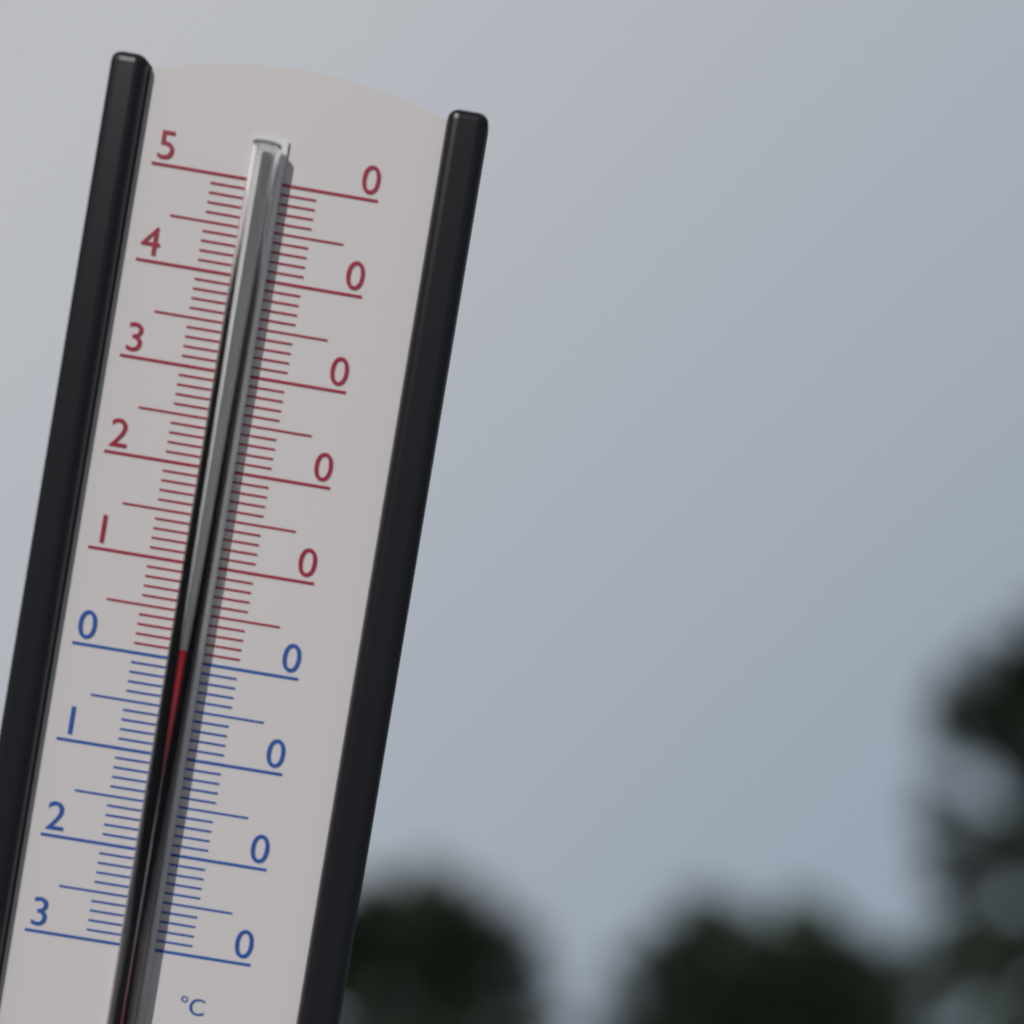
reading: 2 °C
